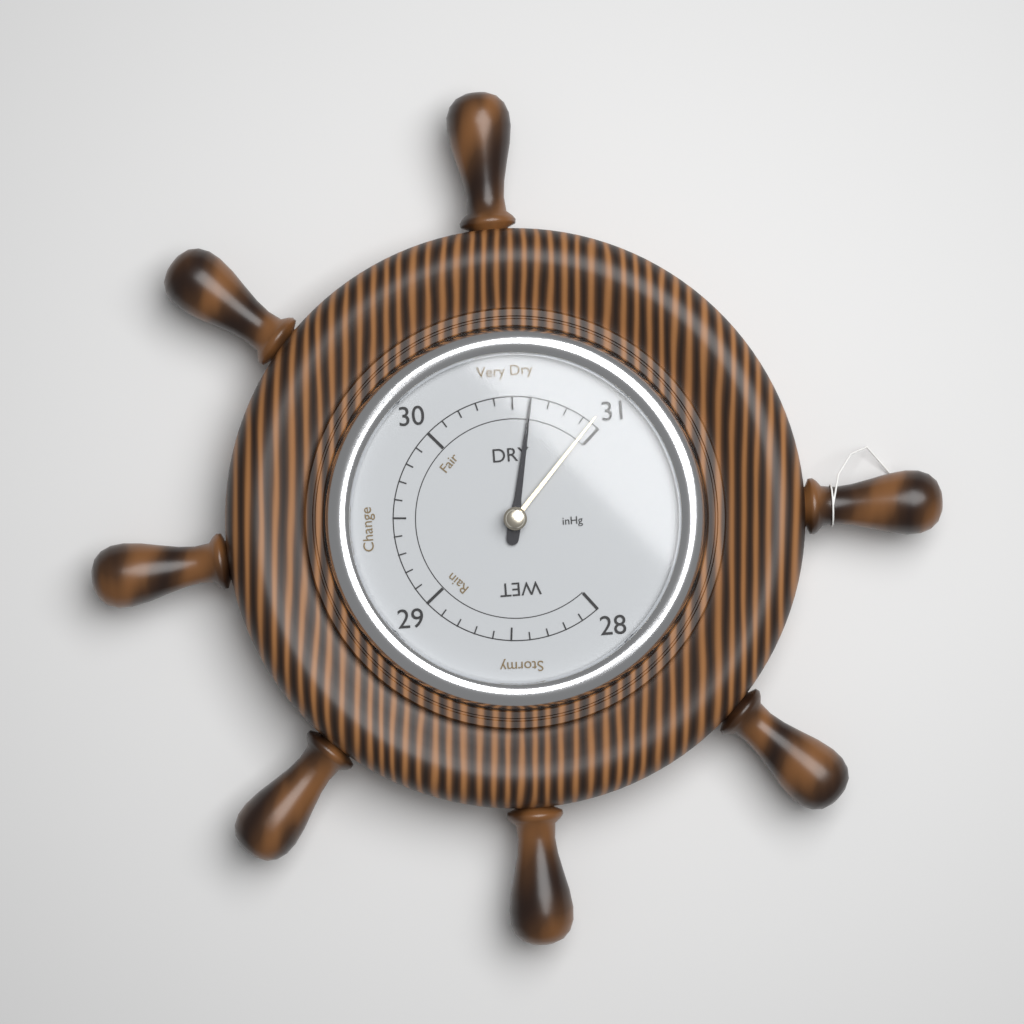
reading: 30.6 inHg
